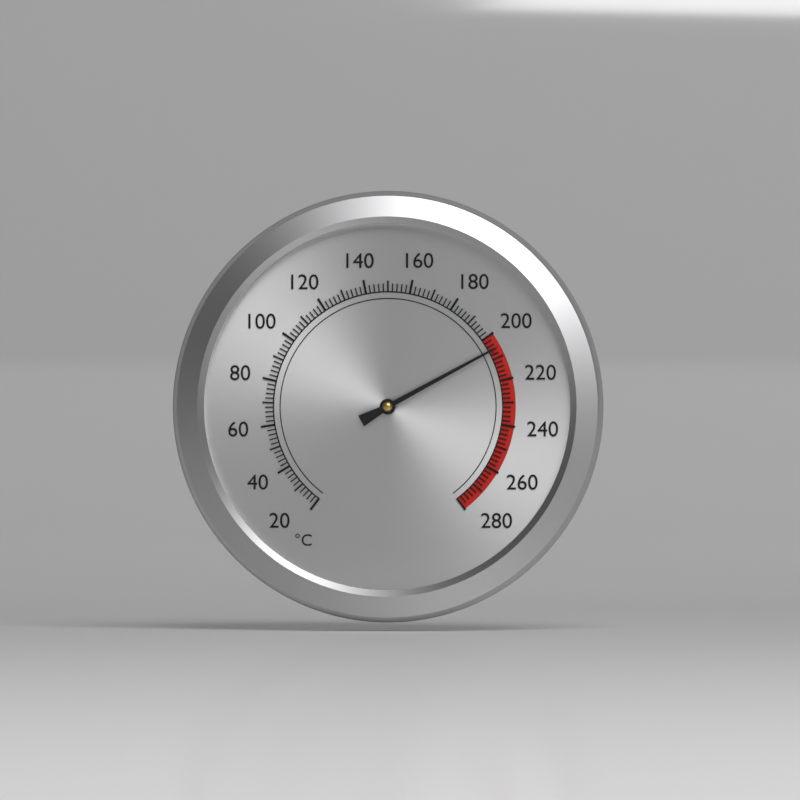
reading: 206 °C
